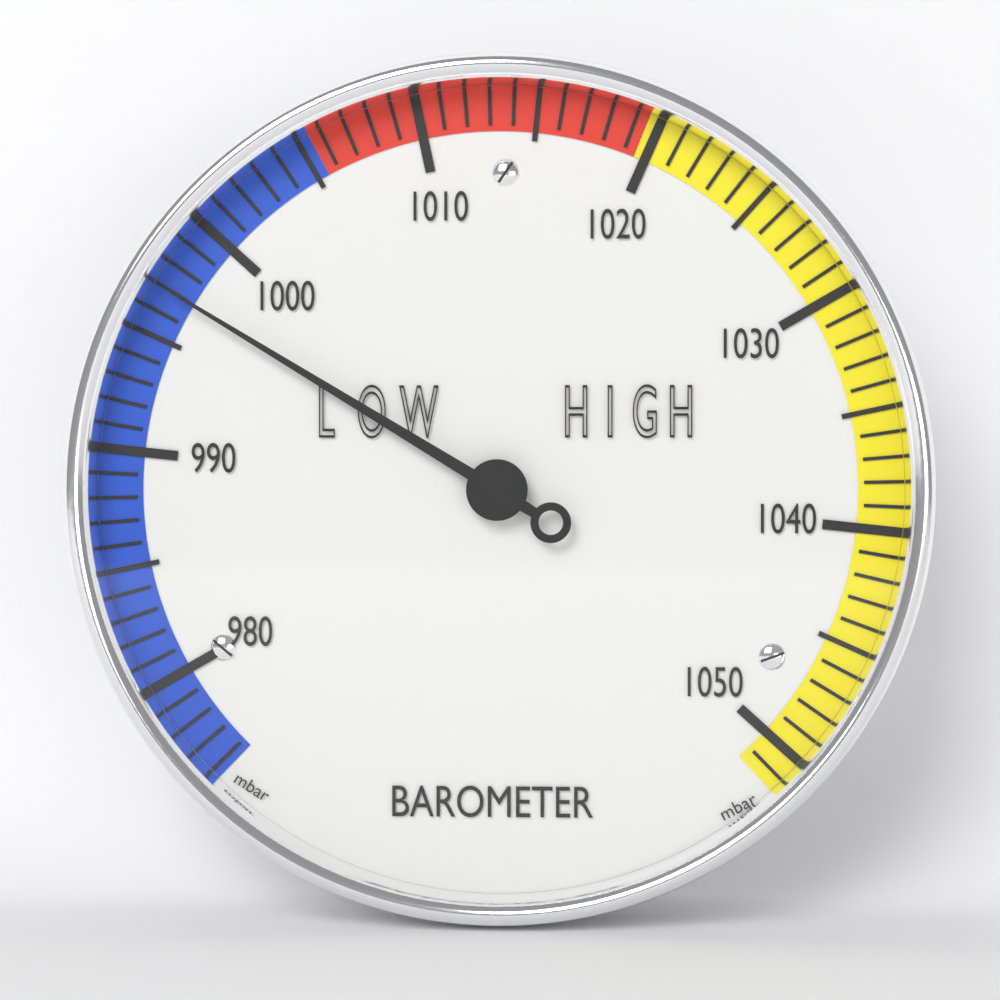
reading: 997 mbar
